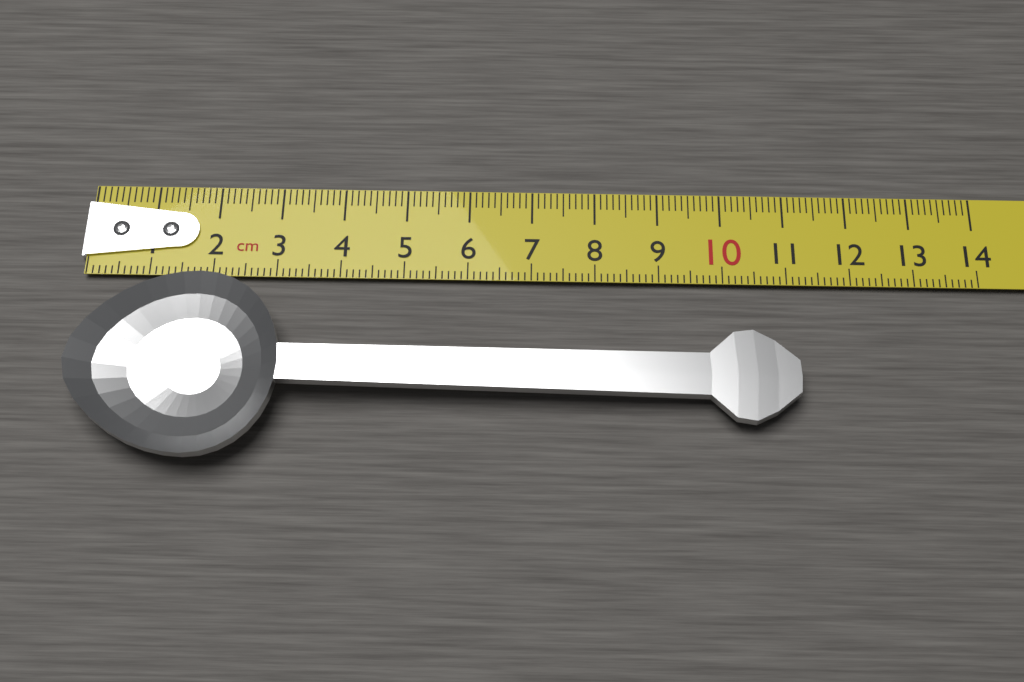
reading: 11.1 cm
